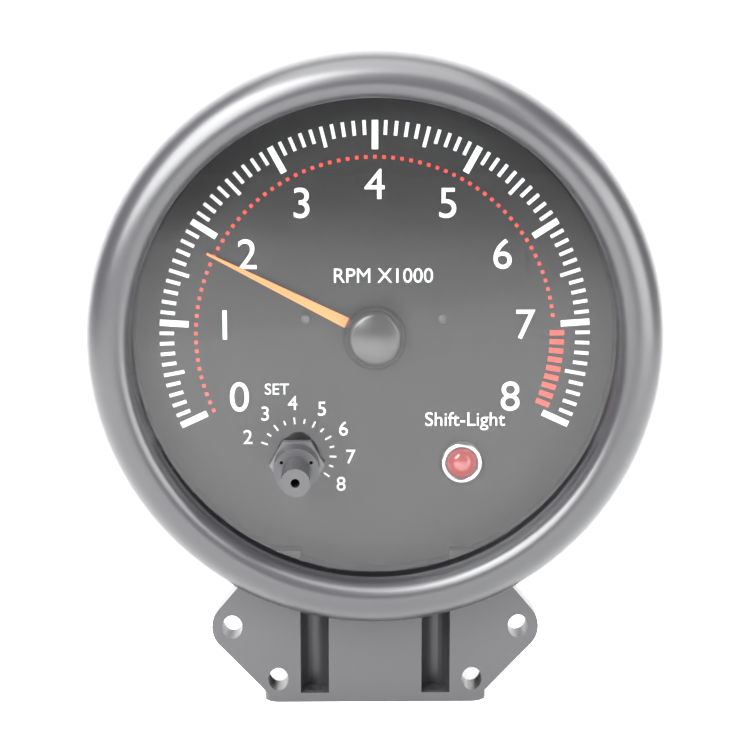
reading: 1.8 RPM x1000
